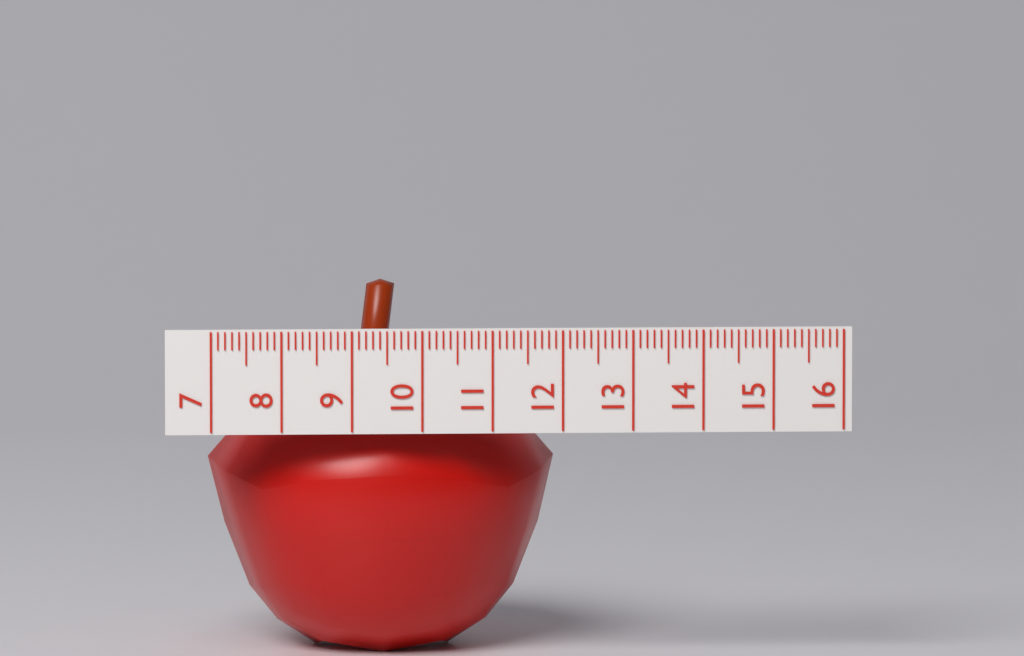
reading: 12.0 (no unit)
